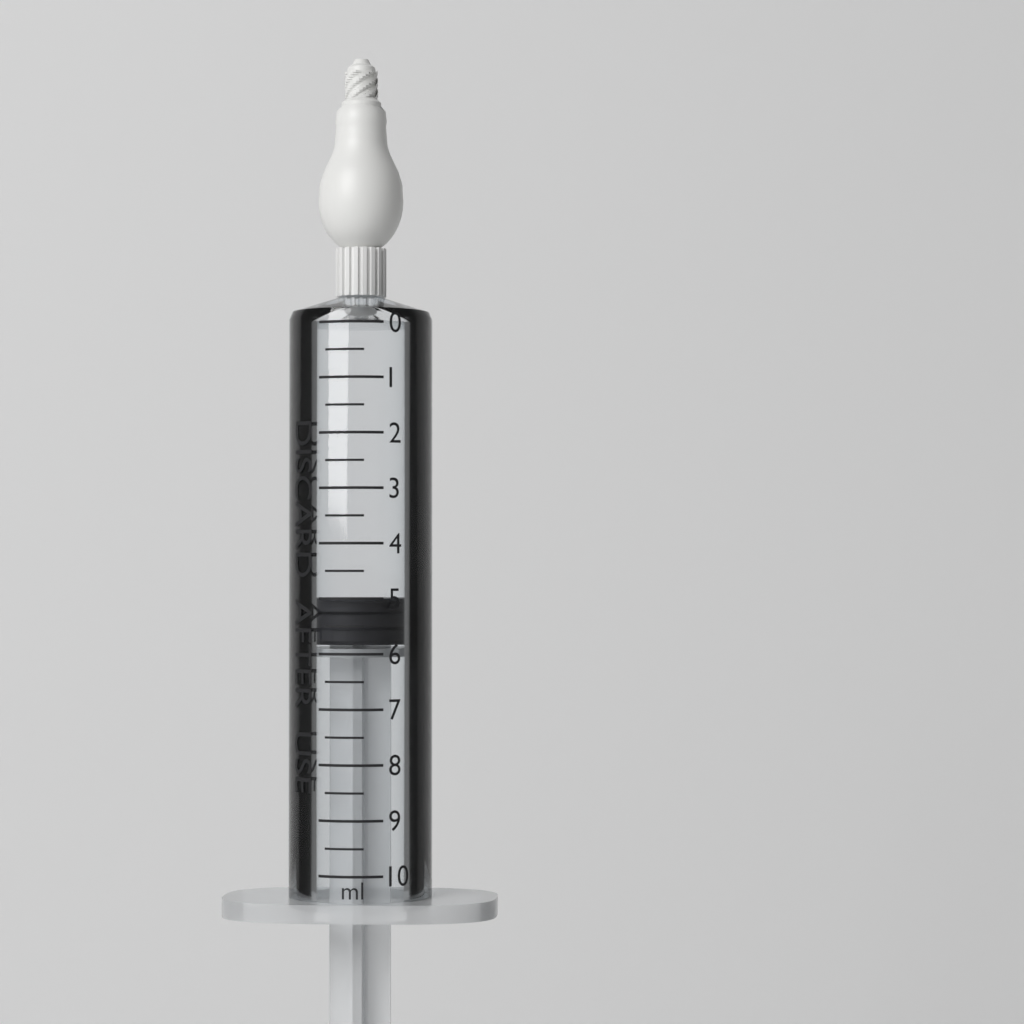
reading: 5.0 ml
